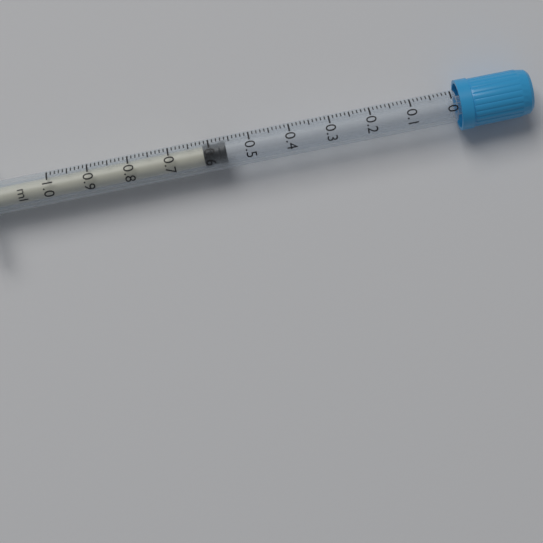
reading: 0.56 ml
